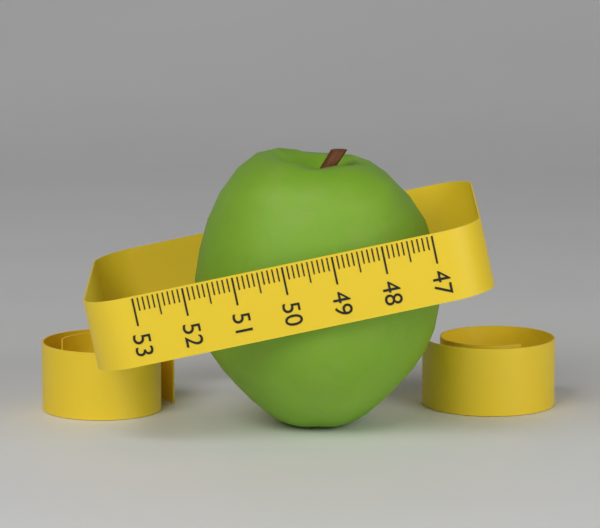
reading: 52.0 (no unit)
